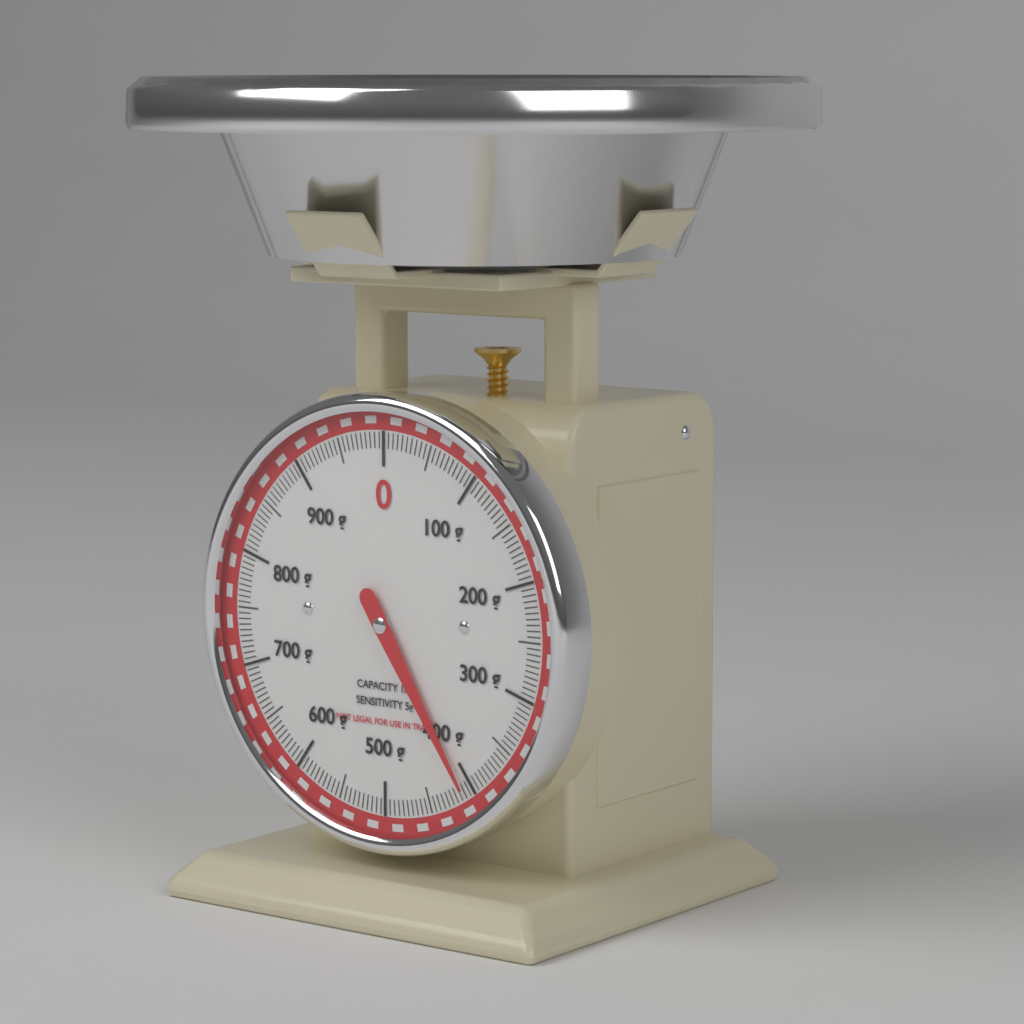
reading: 410 g
